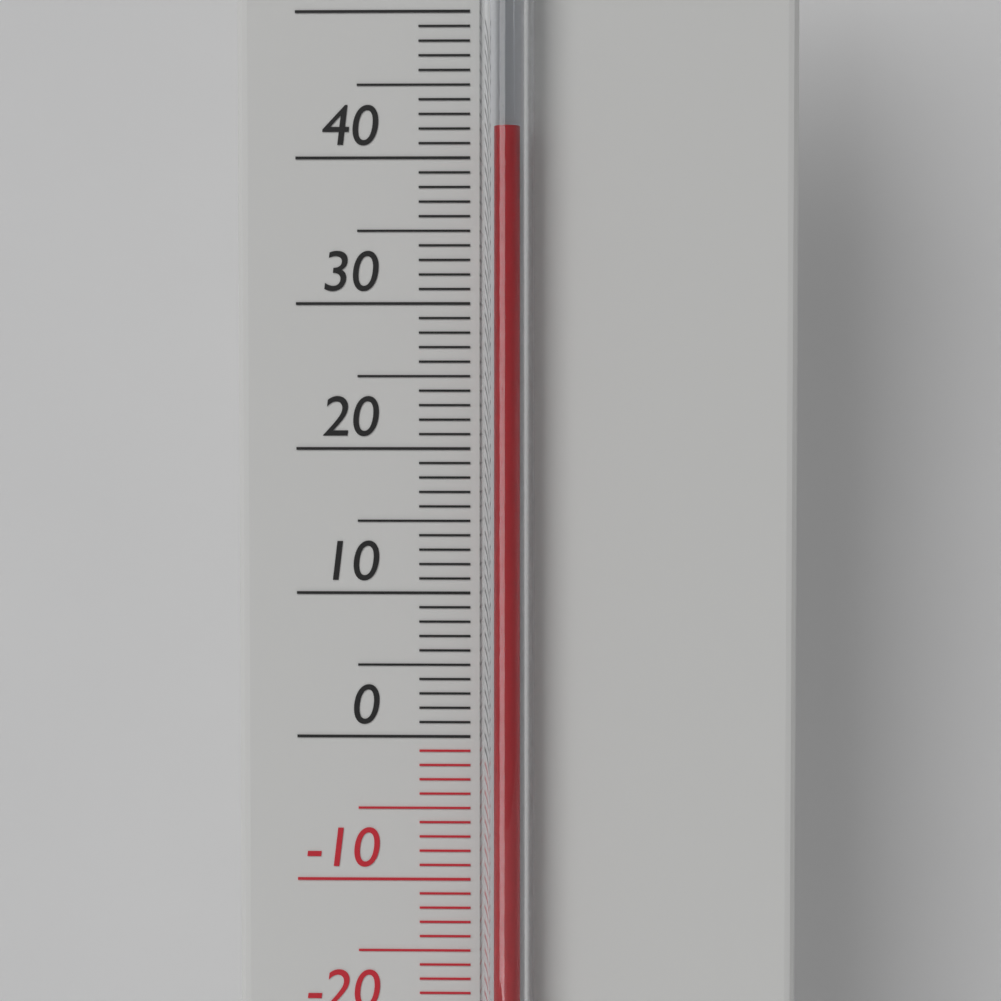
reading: 42 °C
